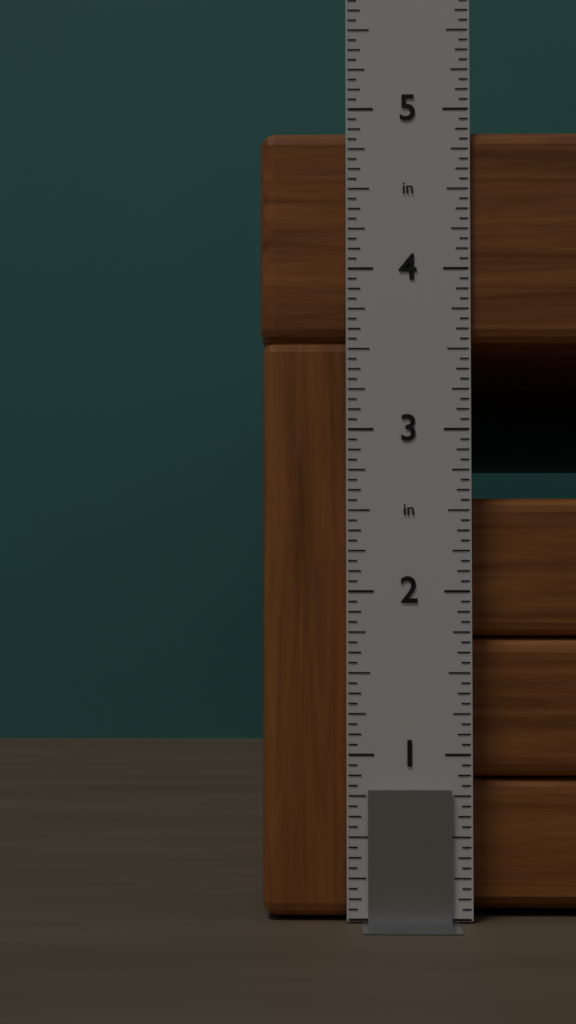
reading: 4.8750 in
